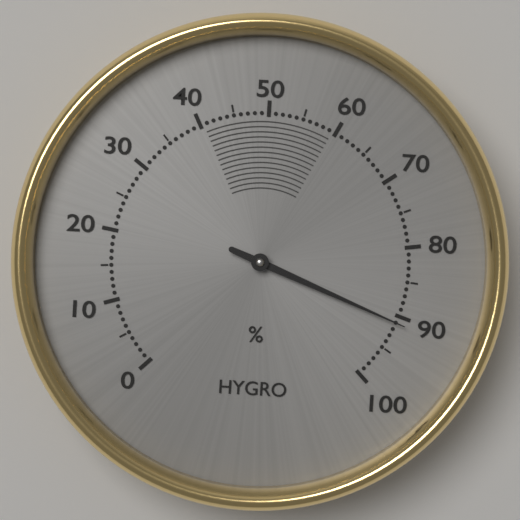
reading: 91 %
